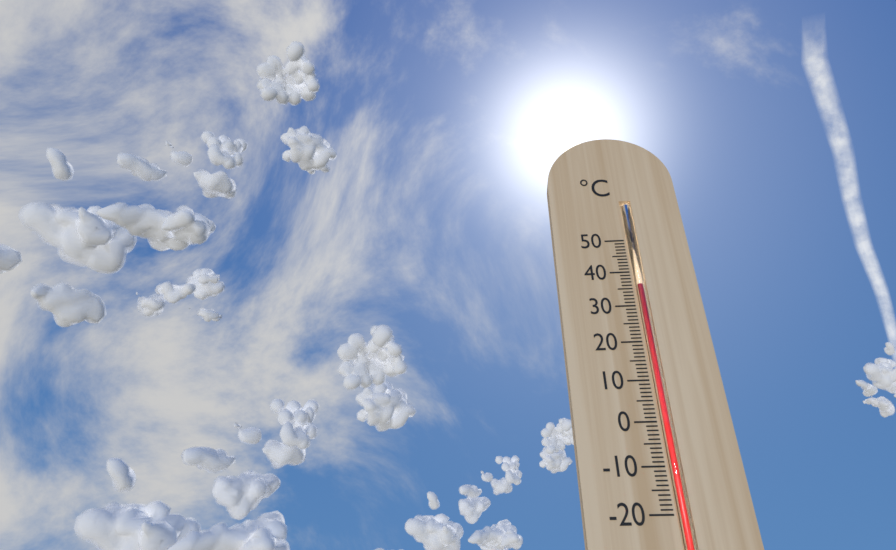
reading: 36 °C
